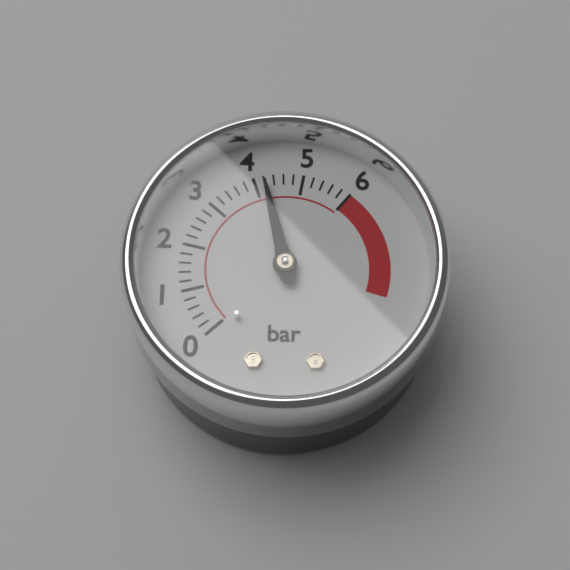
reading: 4.2 bar
